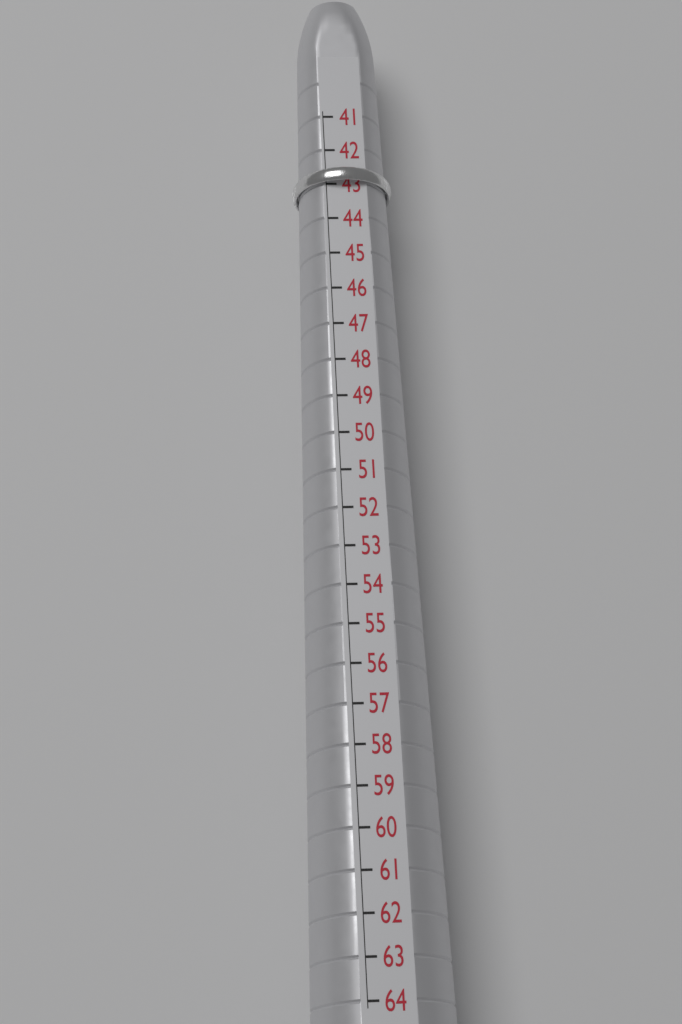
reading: 43 (no unit)
